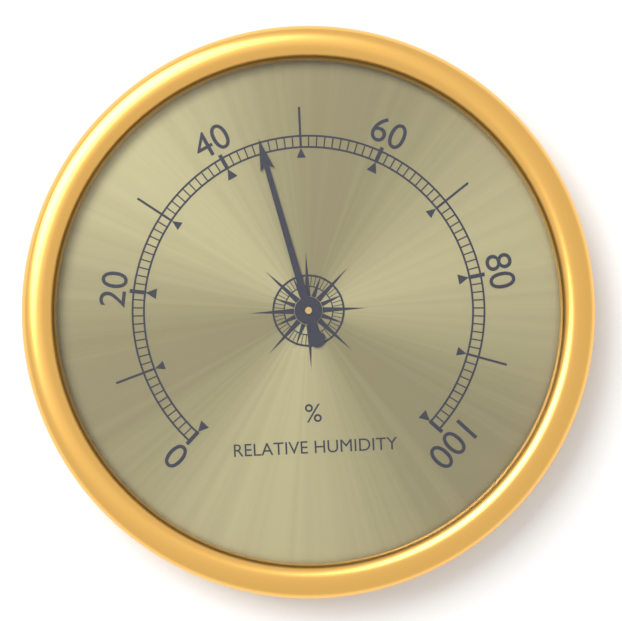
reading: 45 %
